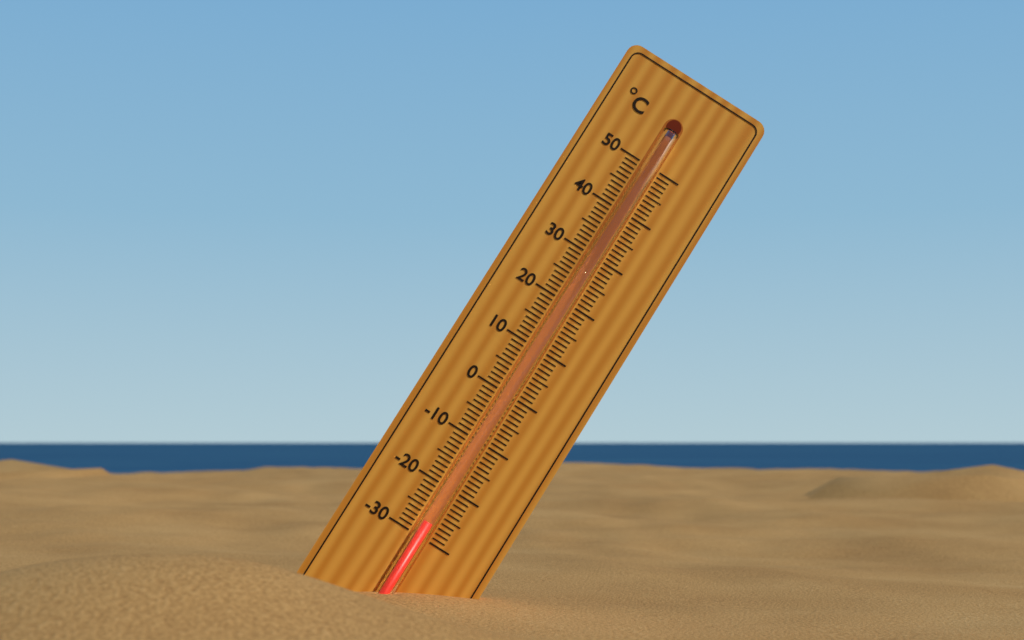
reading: -27 °C
